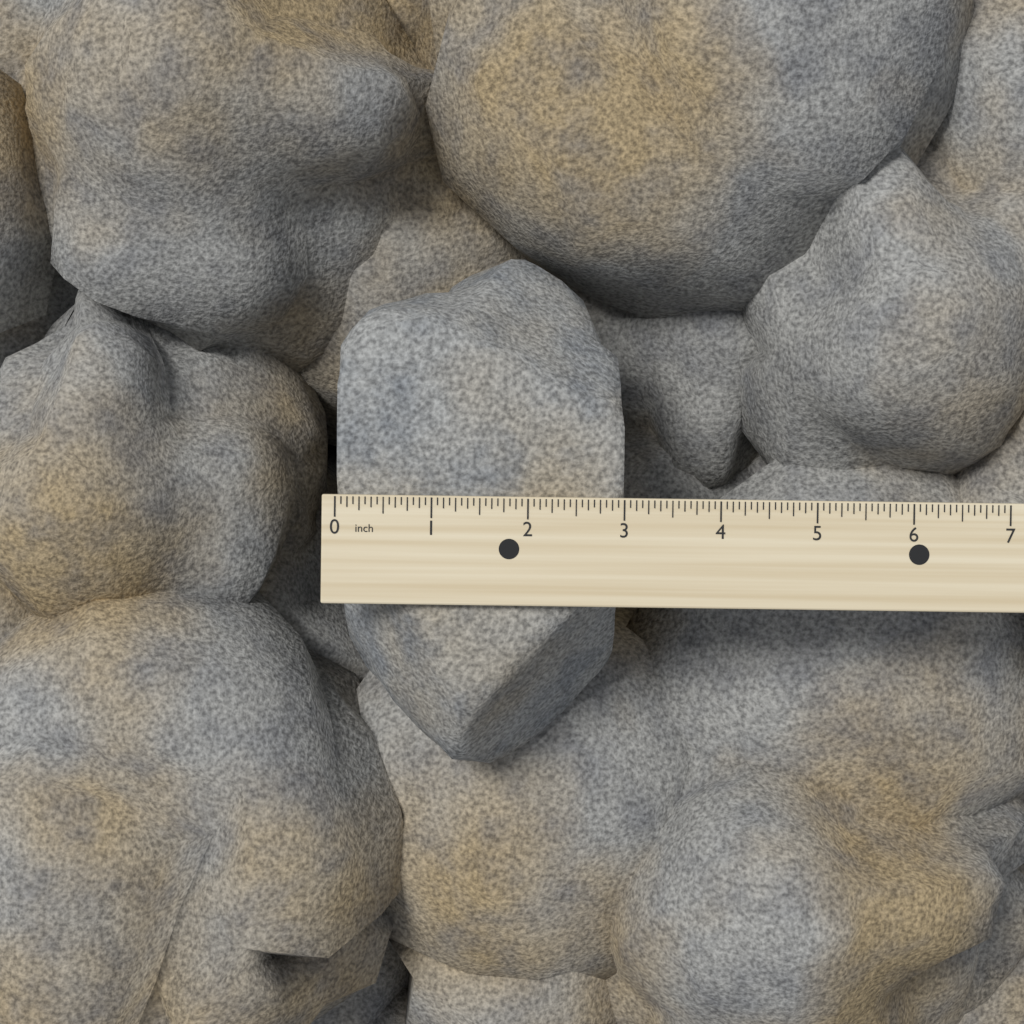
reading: 3.0000 inch
